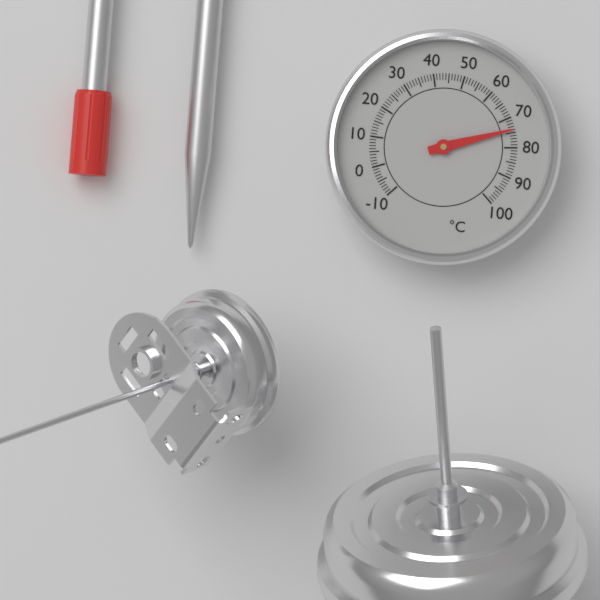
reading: 74 °C
